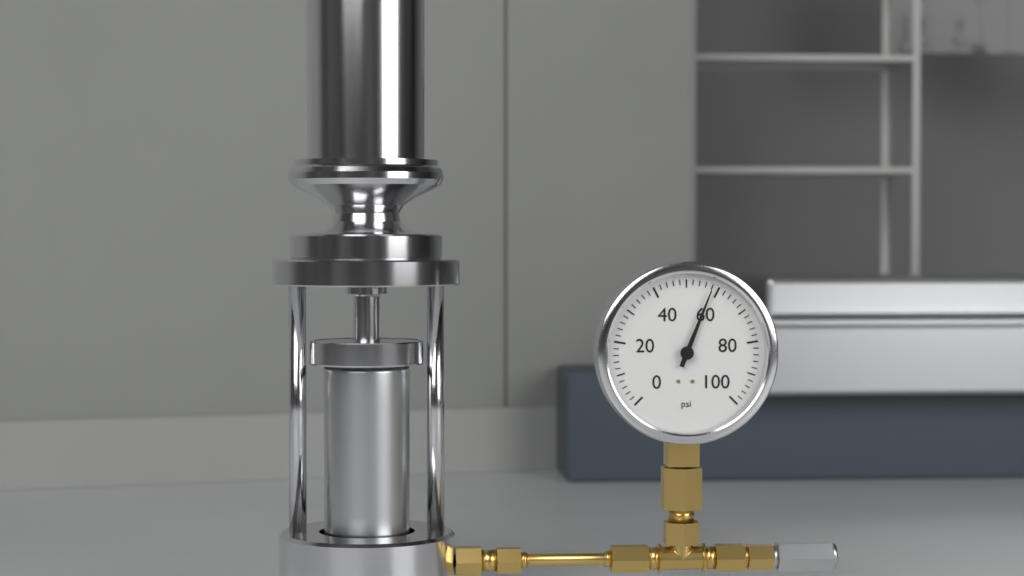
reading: 58 psi
